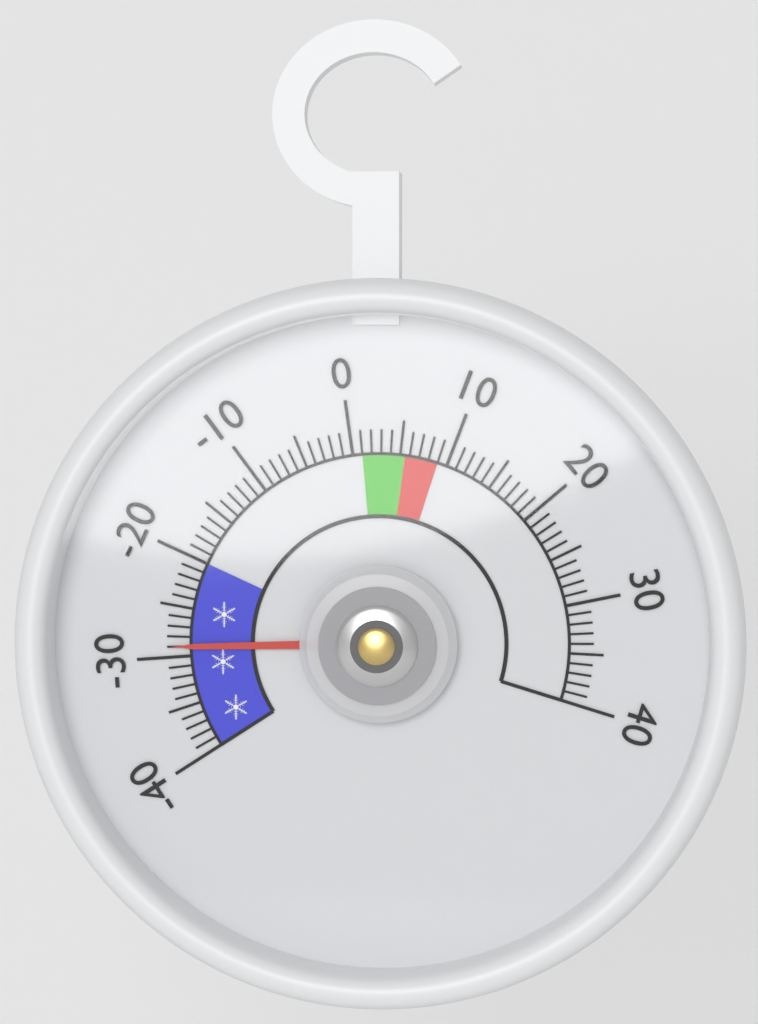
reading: -29 (no unit)
